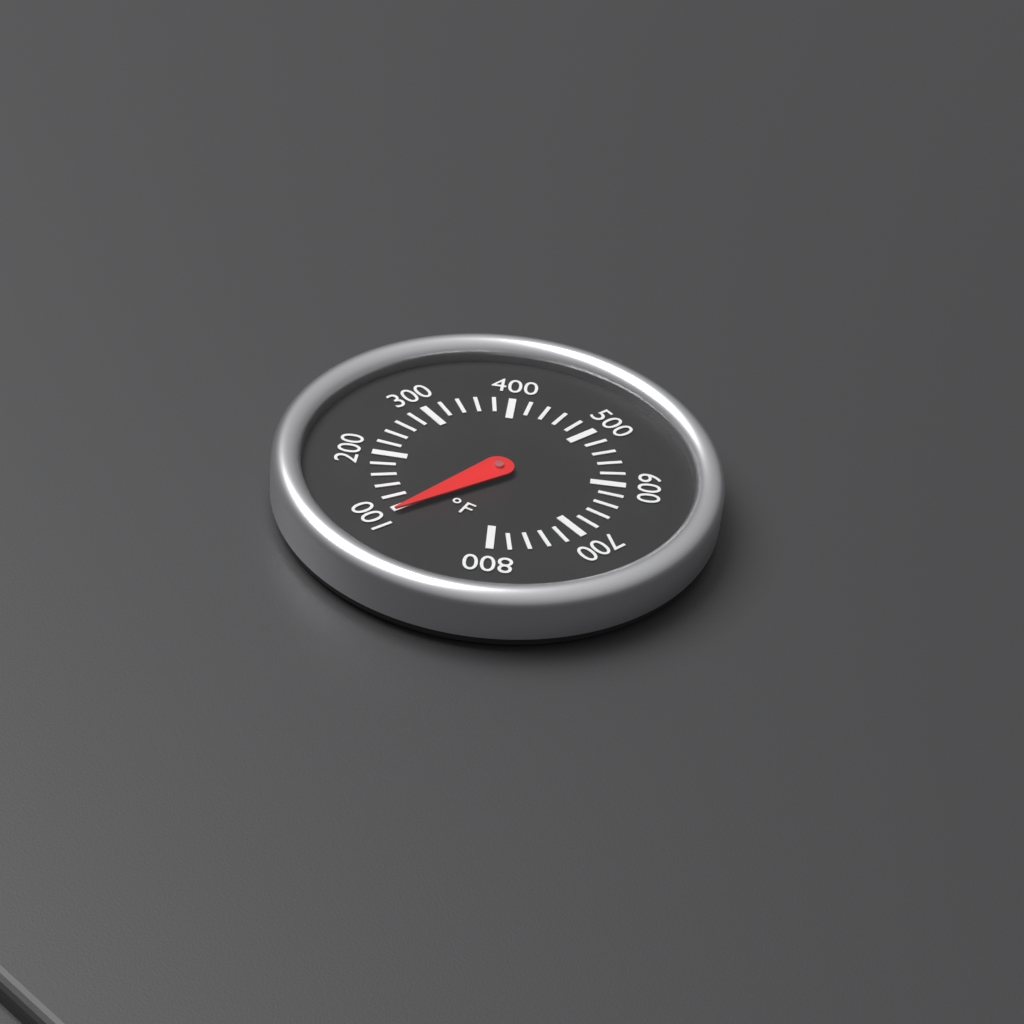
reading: 95 °F
